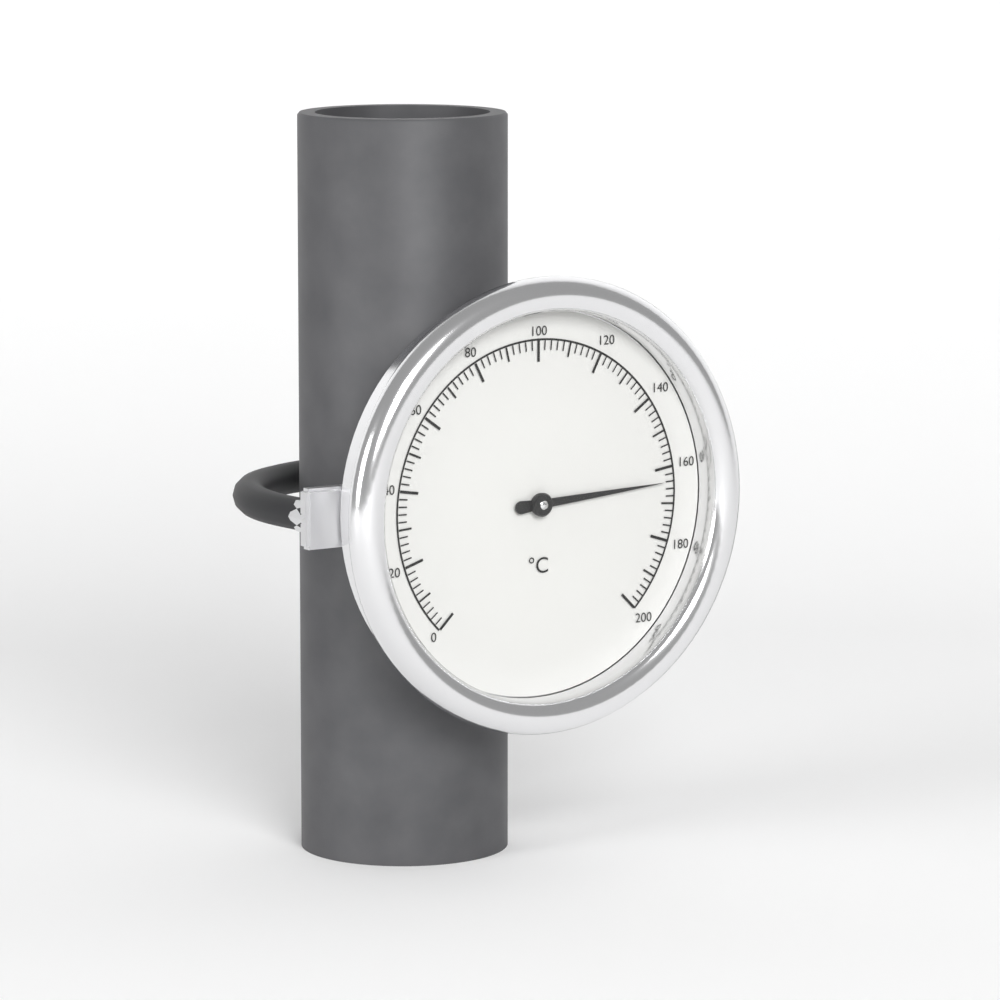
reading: 164 °C
